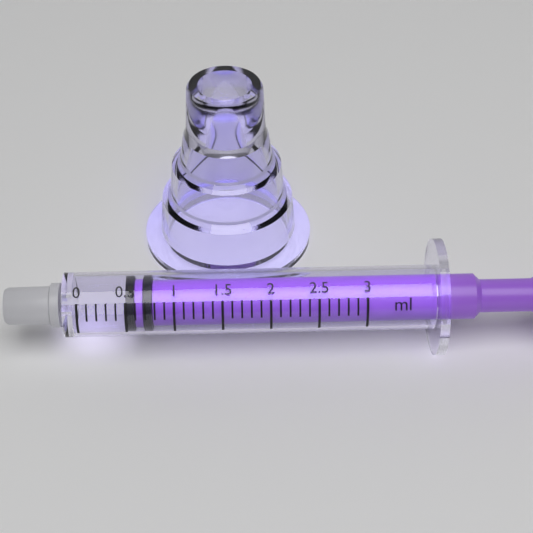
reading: 0.5 ml
